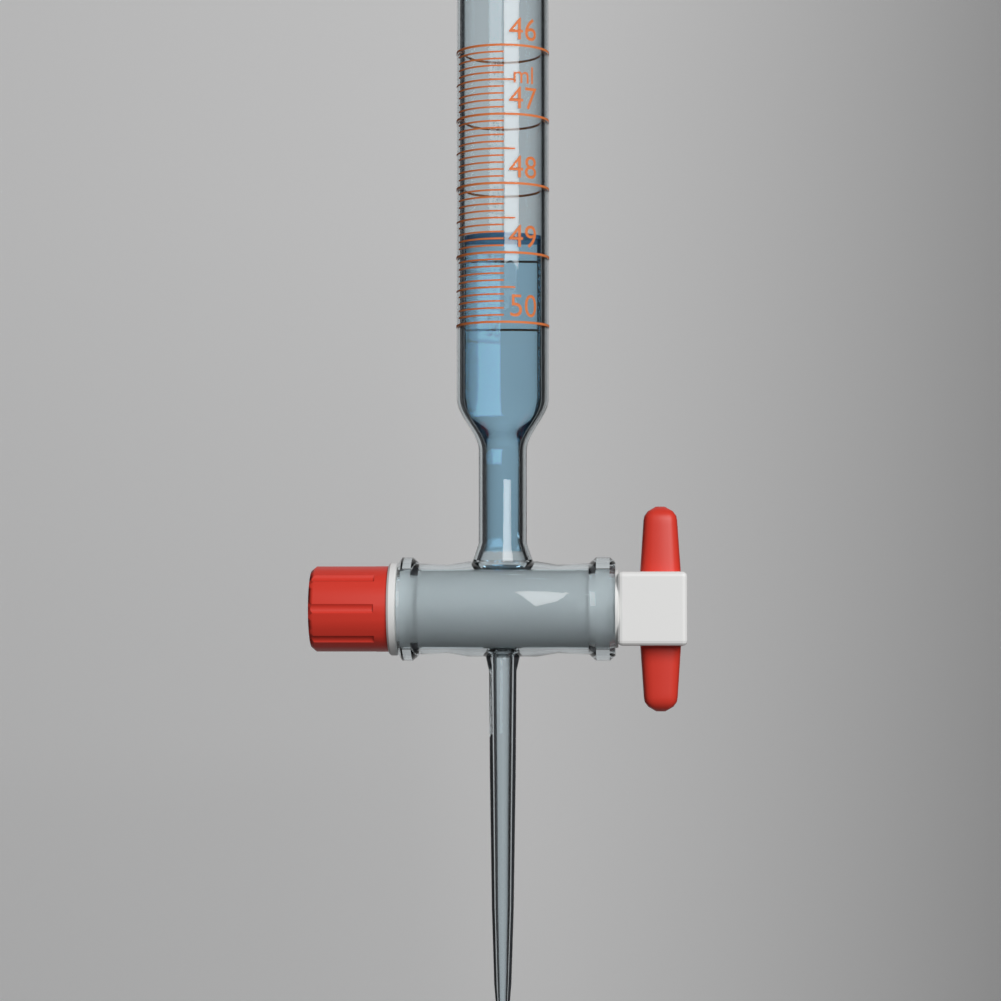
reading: 48.7 ml
